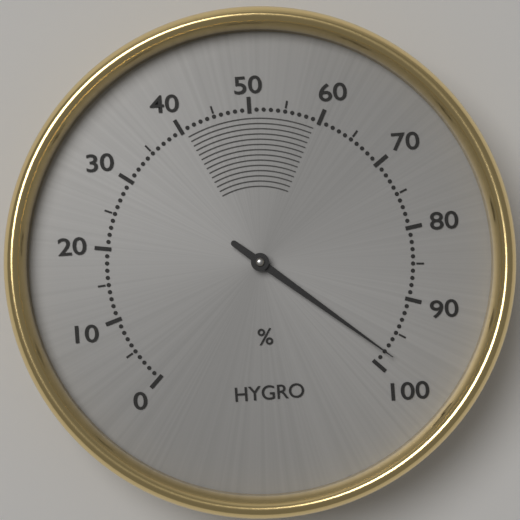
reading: 98 %
